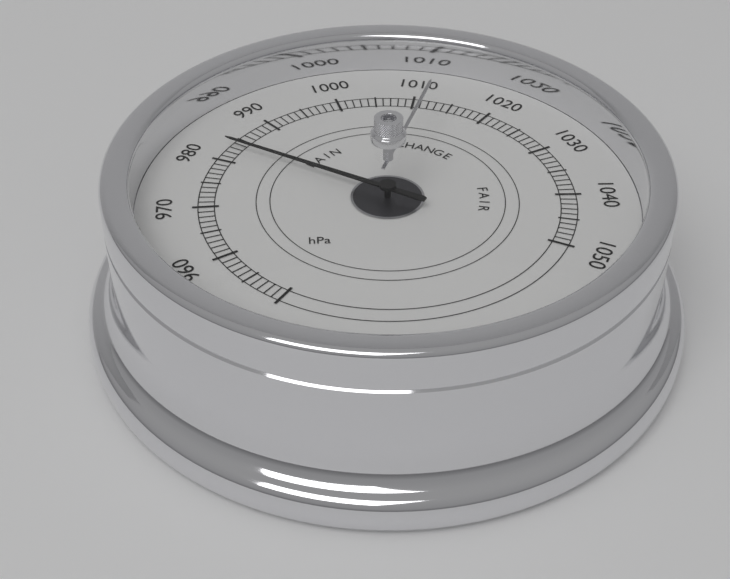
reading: 983 hPa
